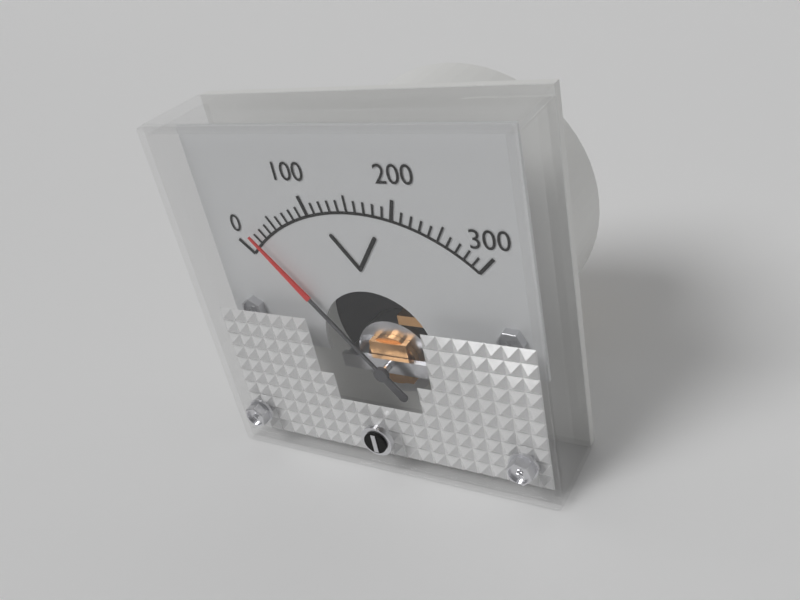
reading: 20 V
